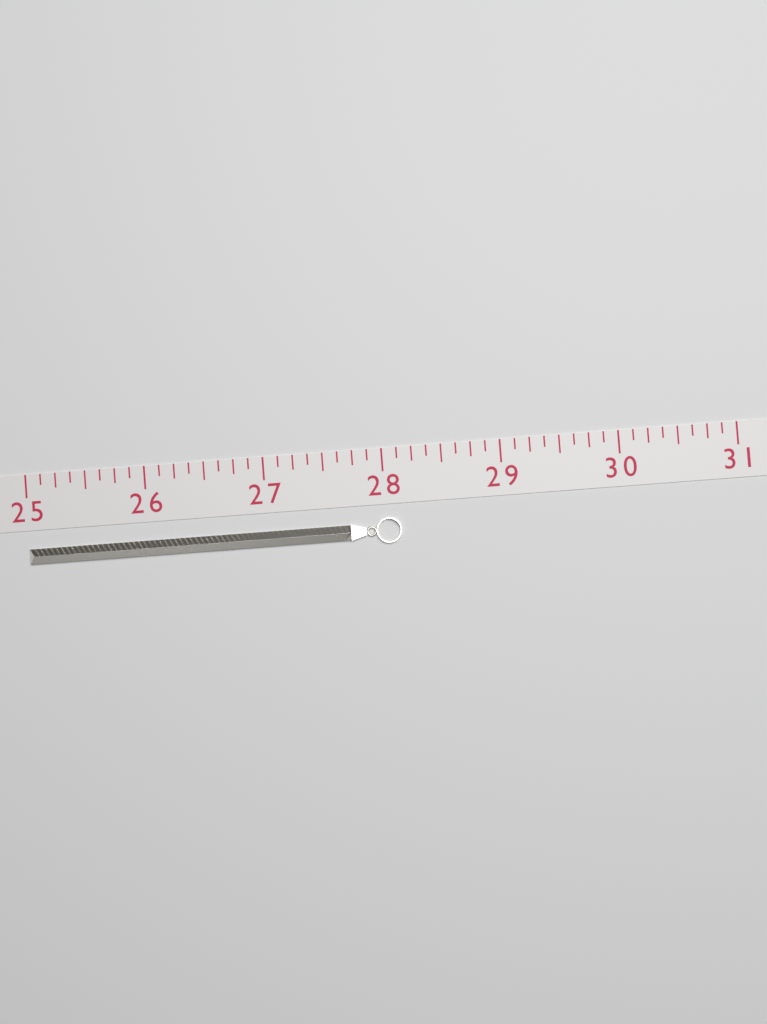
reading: 28.125 (no unit)
